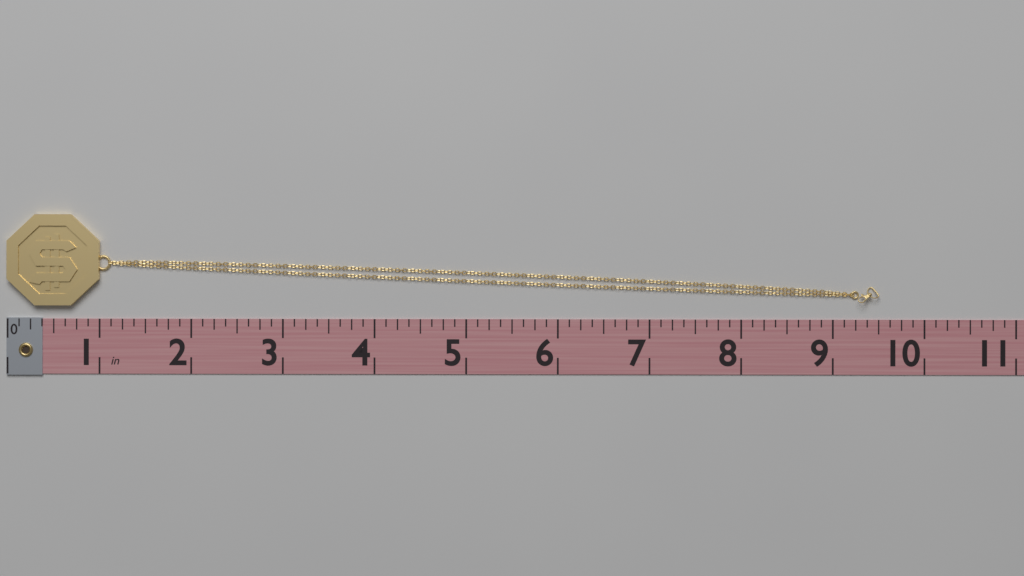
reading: 9.500 in
